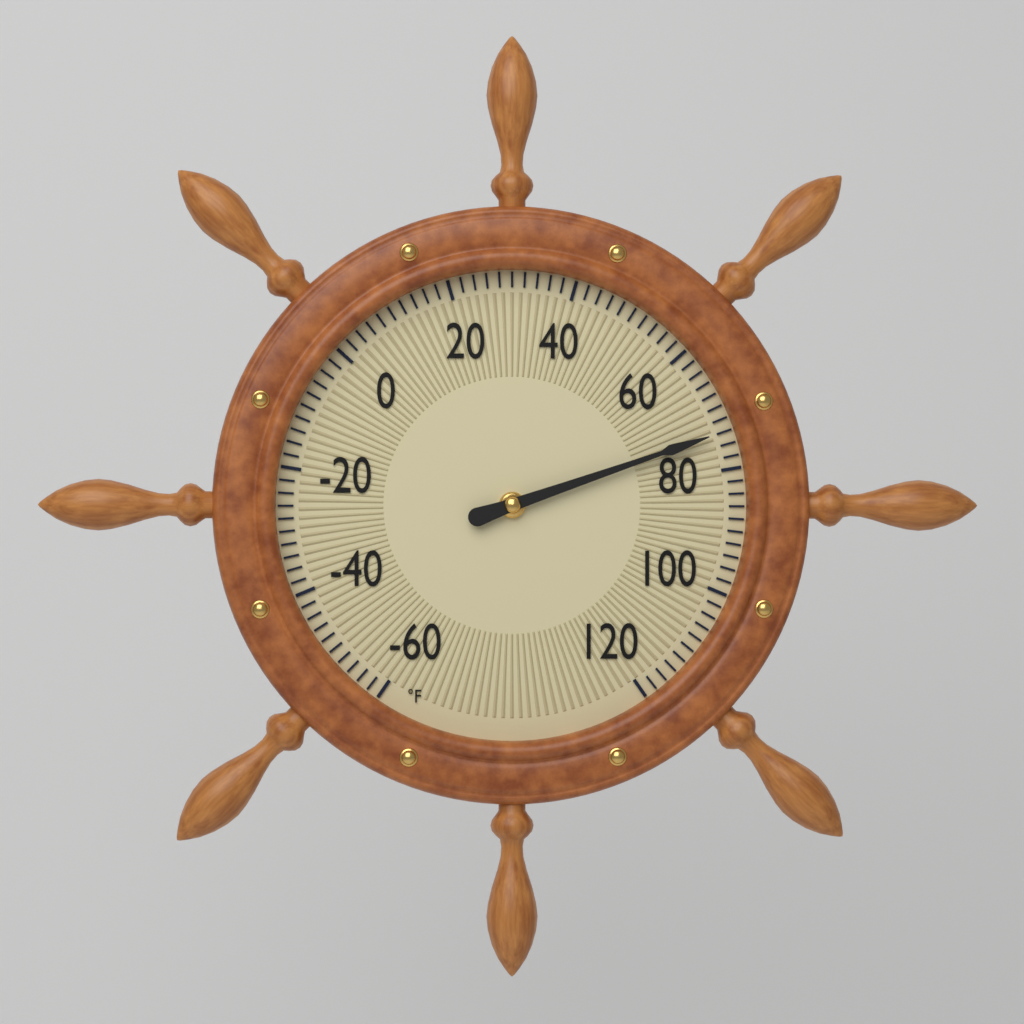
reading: 74 °F
